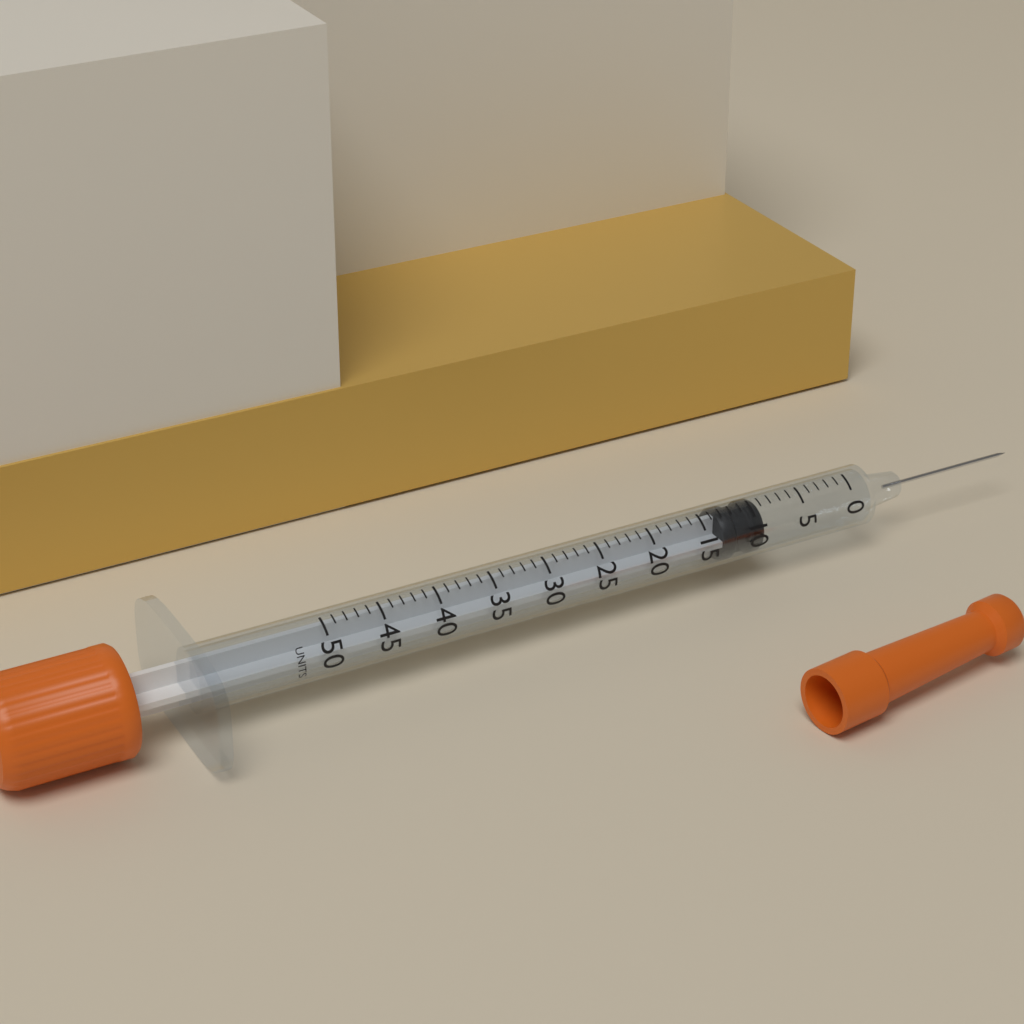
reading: 9 units
